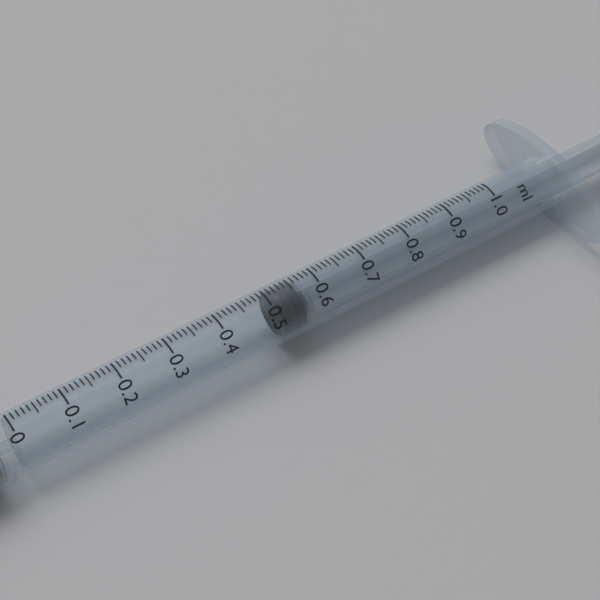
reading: 0.51 ml
